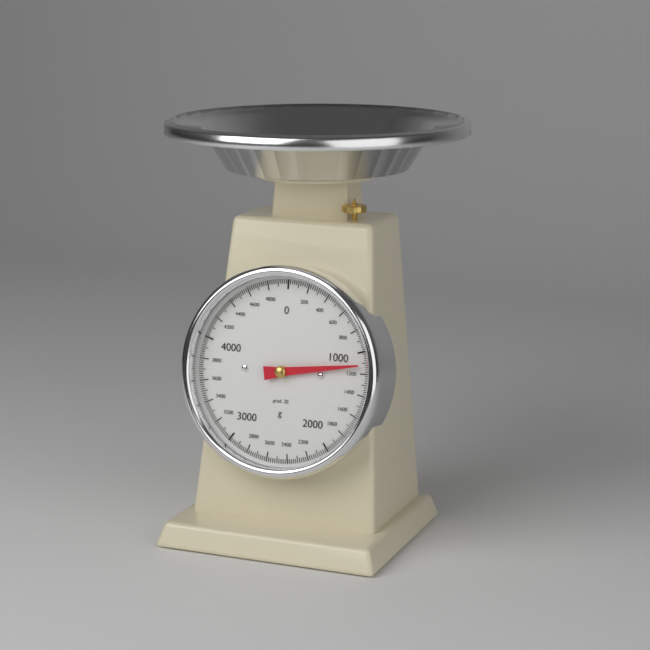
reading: 1120 g
